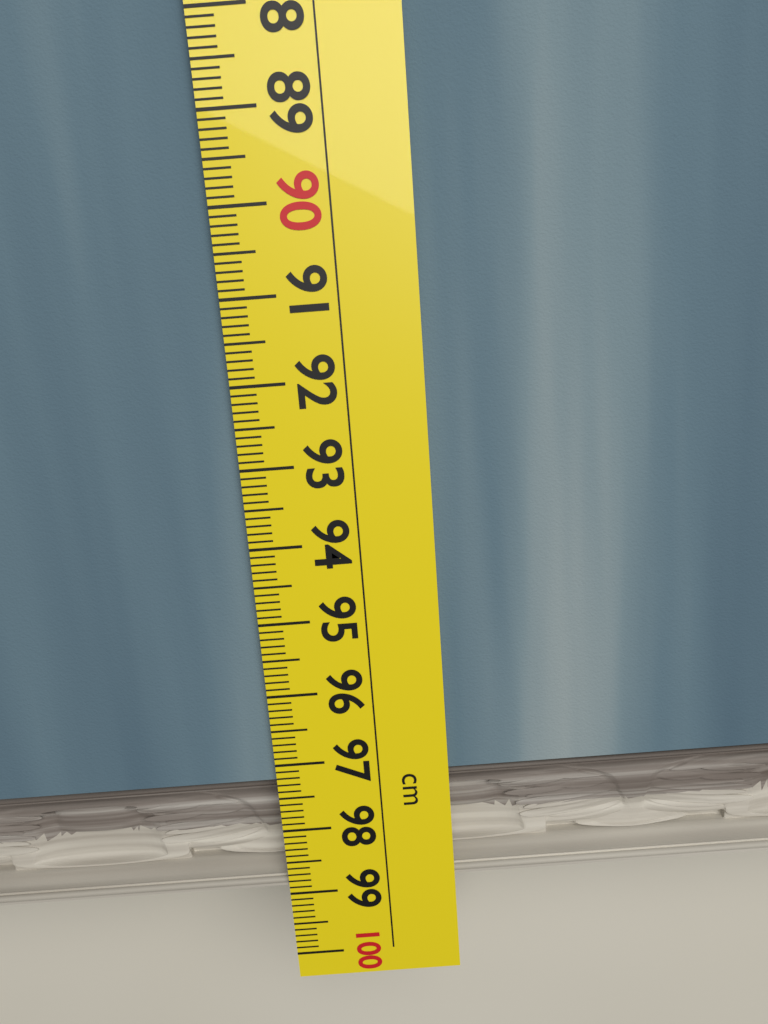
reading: 98.9 cm
